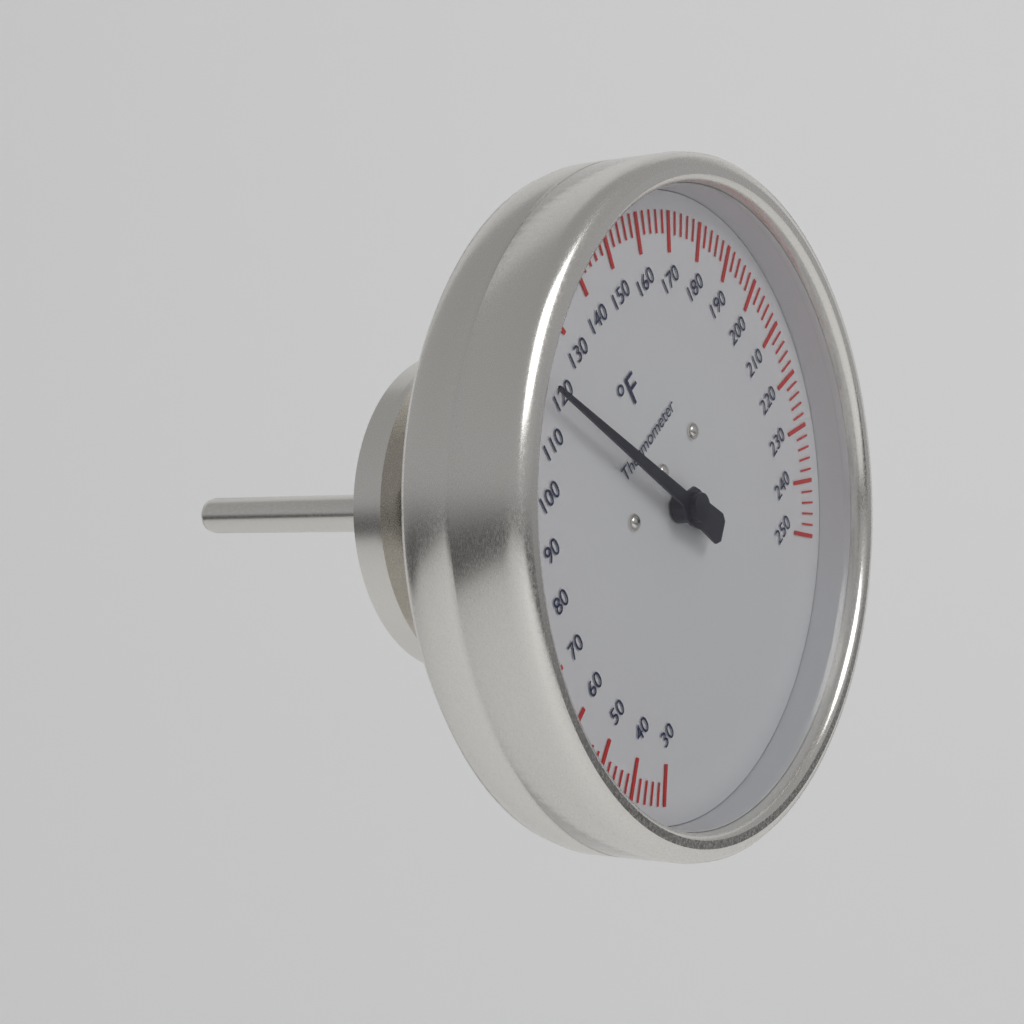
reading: 118 °F
